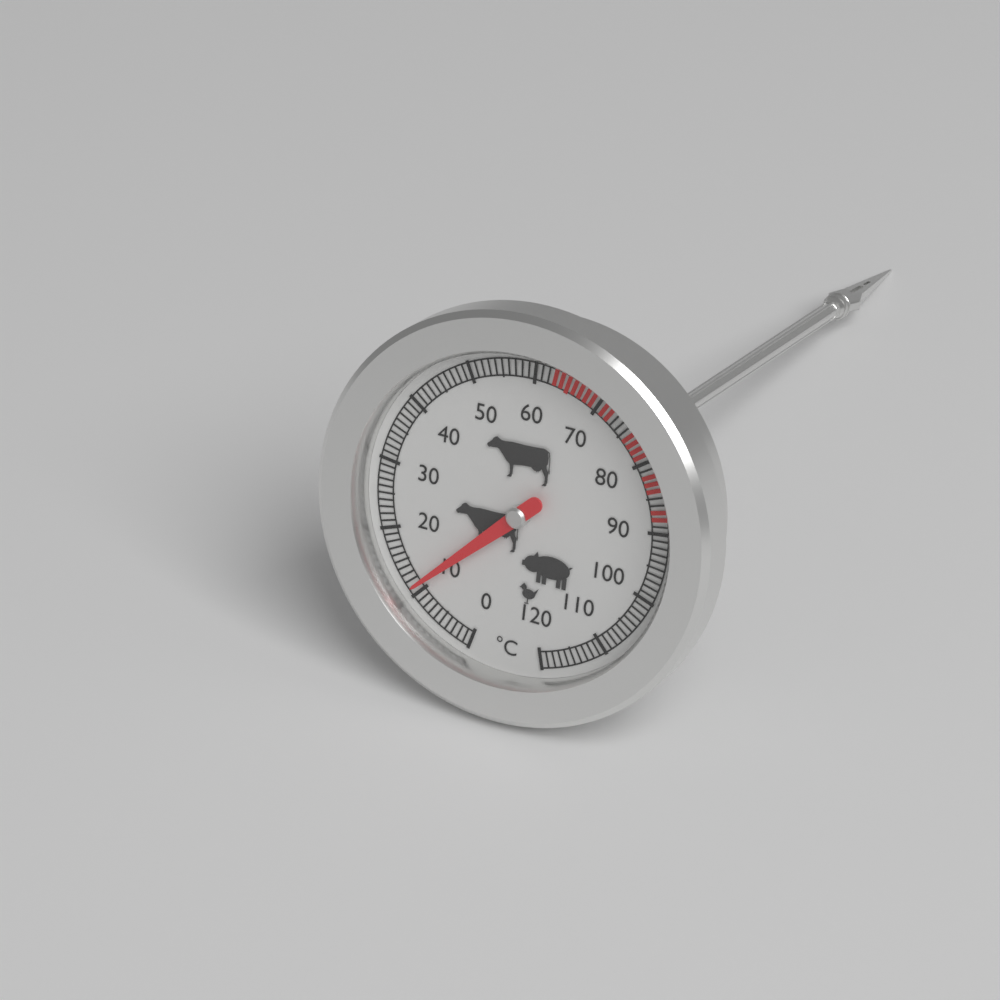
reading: 11 °C
